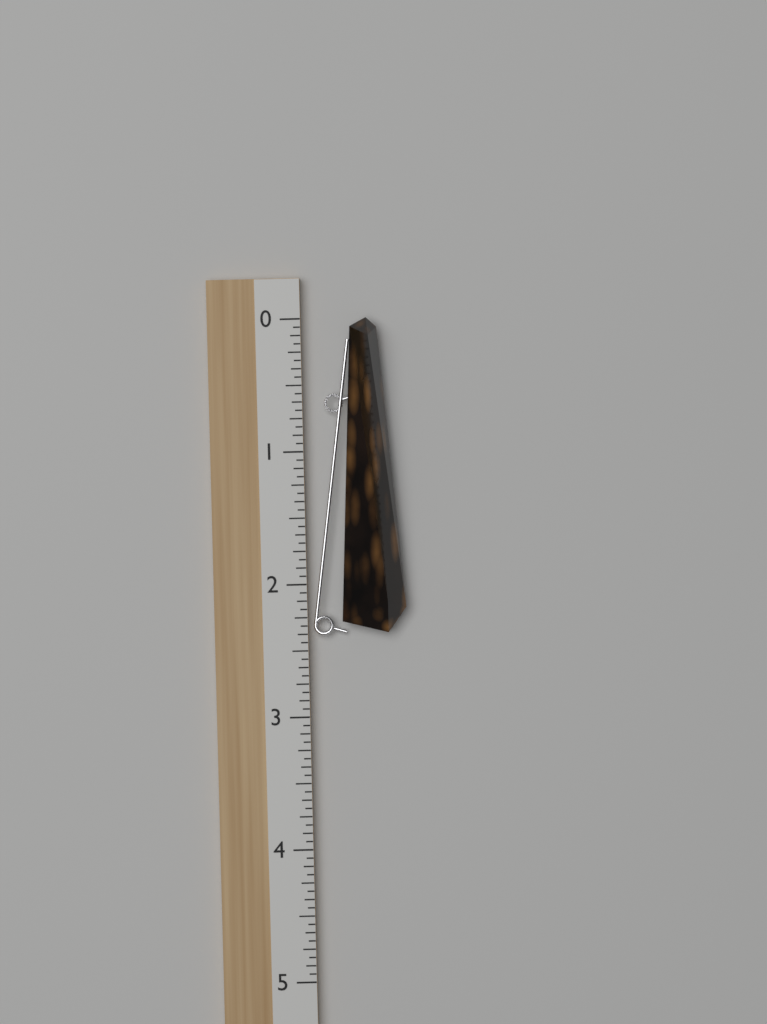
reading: 2.3750 (no unit)
